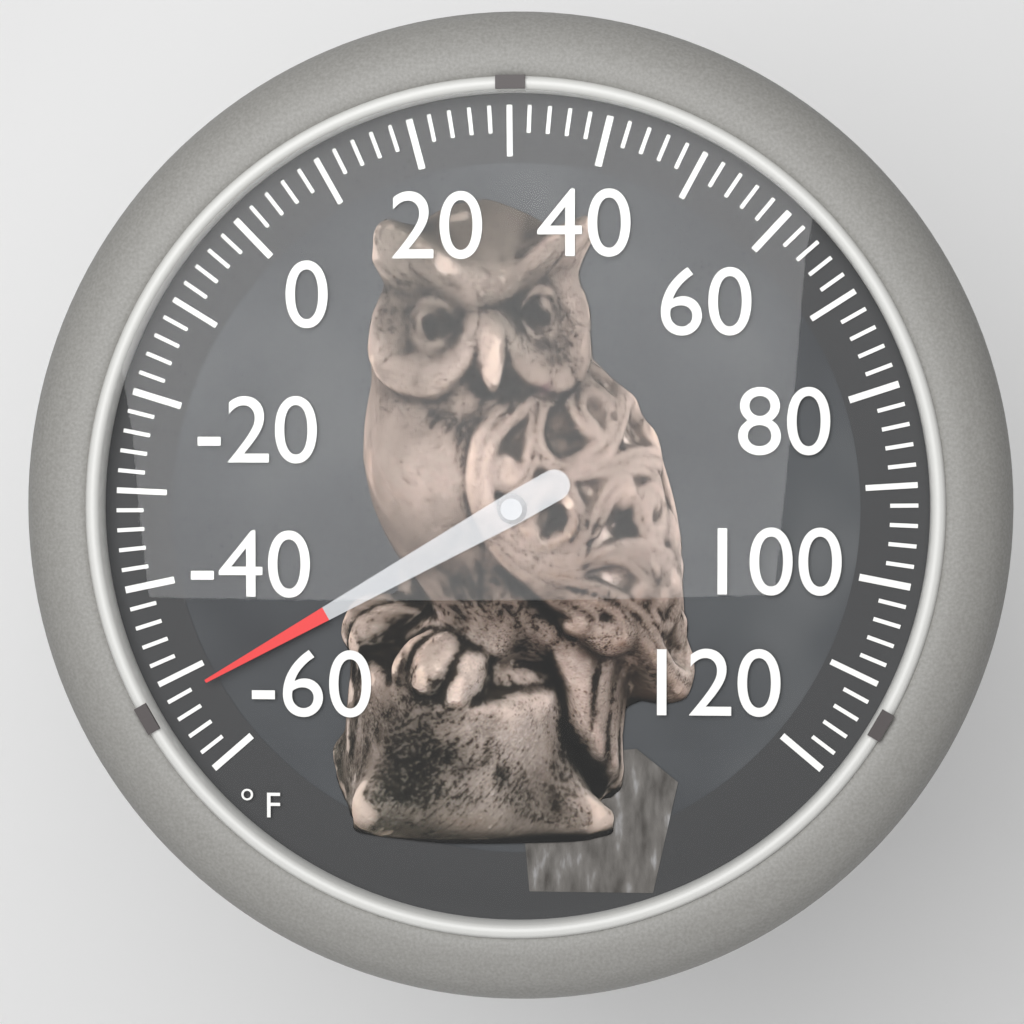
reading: -52 °F
